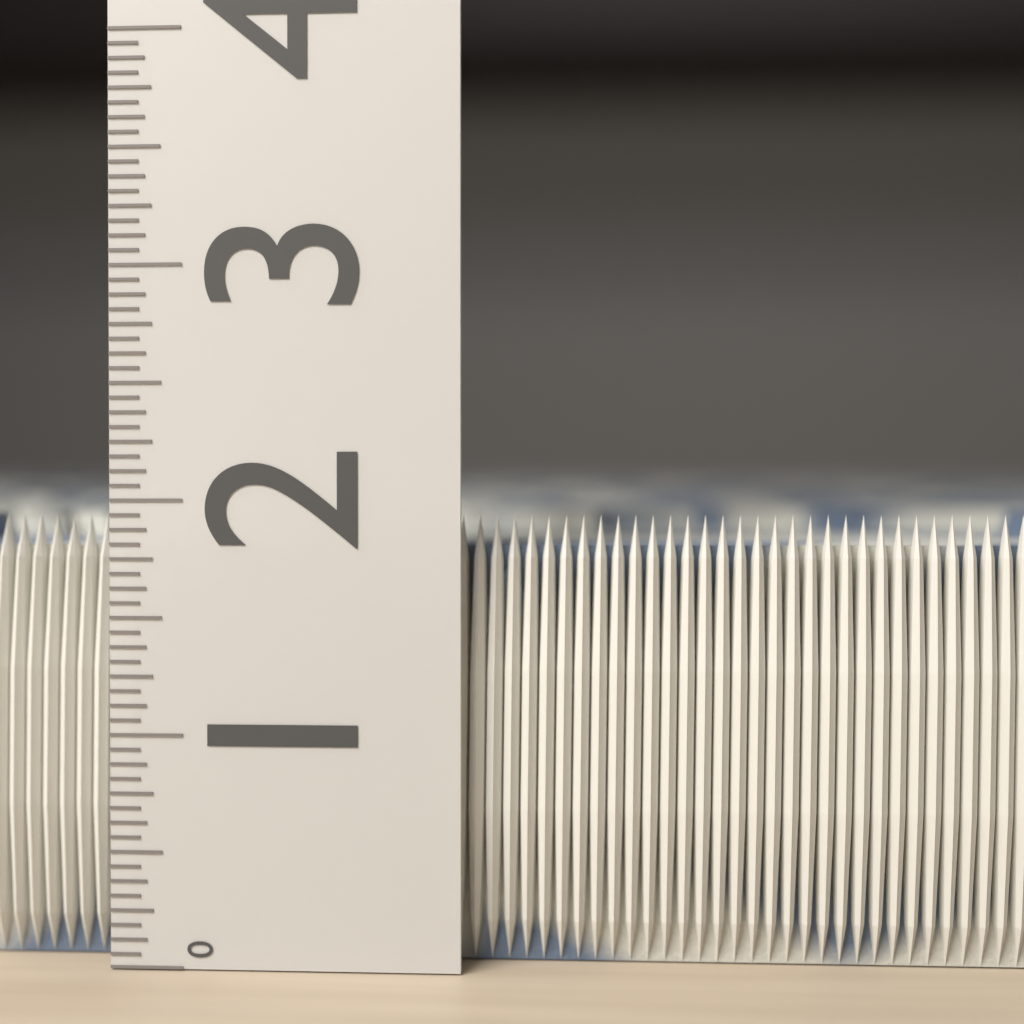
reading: 1.9375 (no unit)
